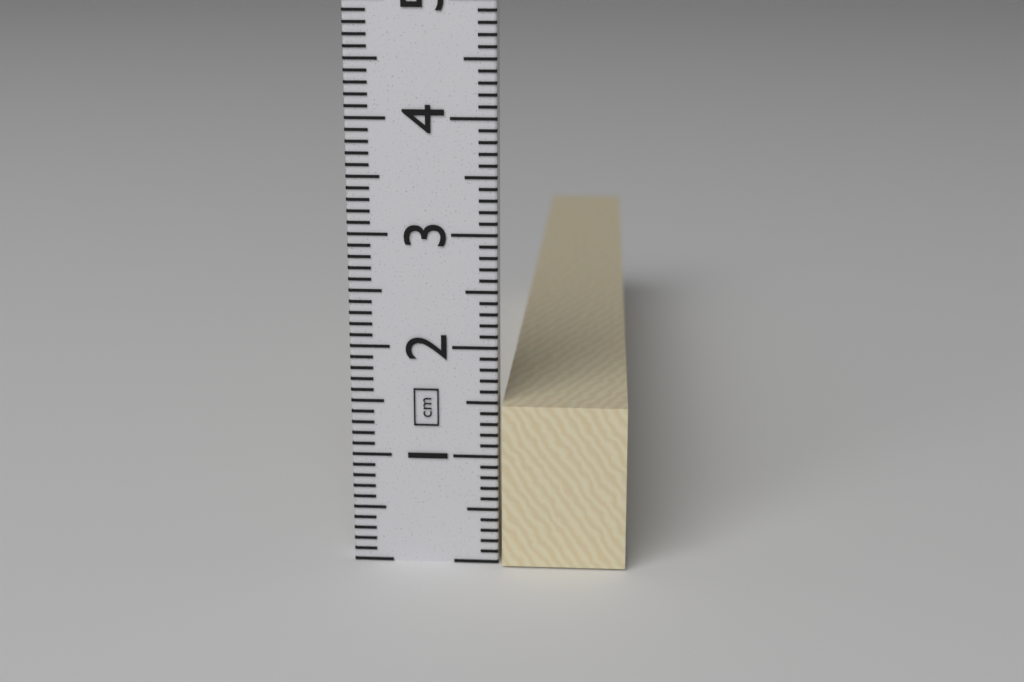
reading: 1.5 cm
